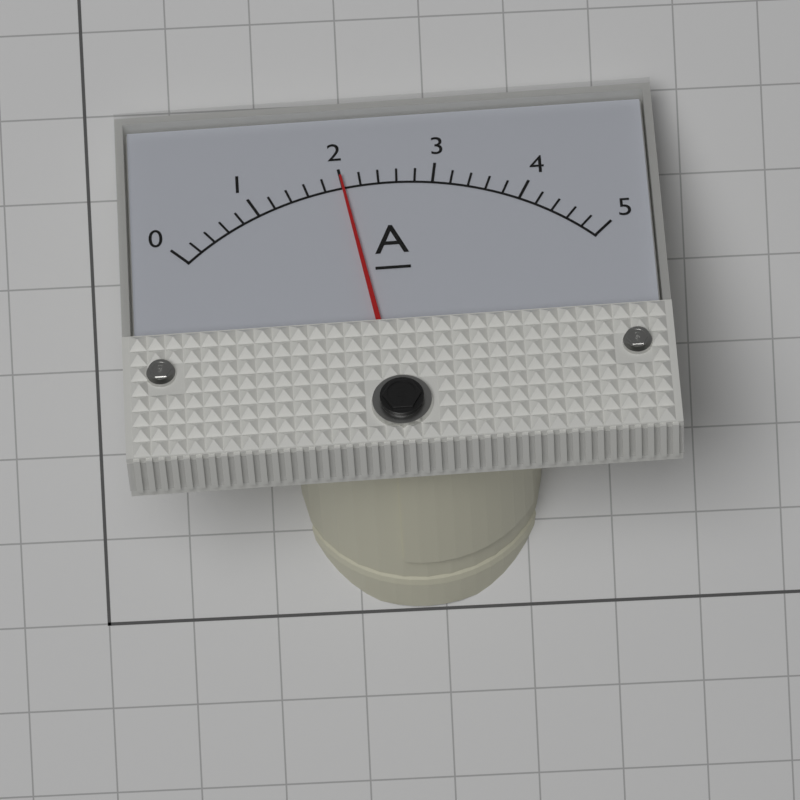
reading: 2.0 A
